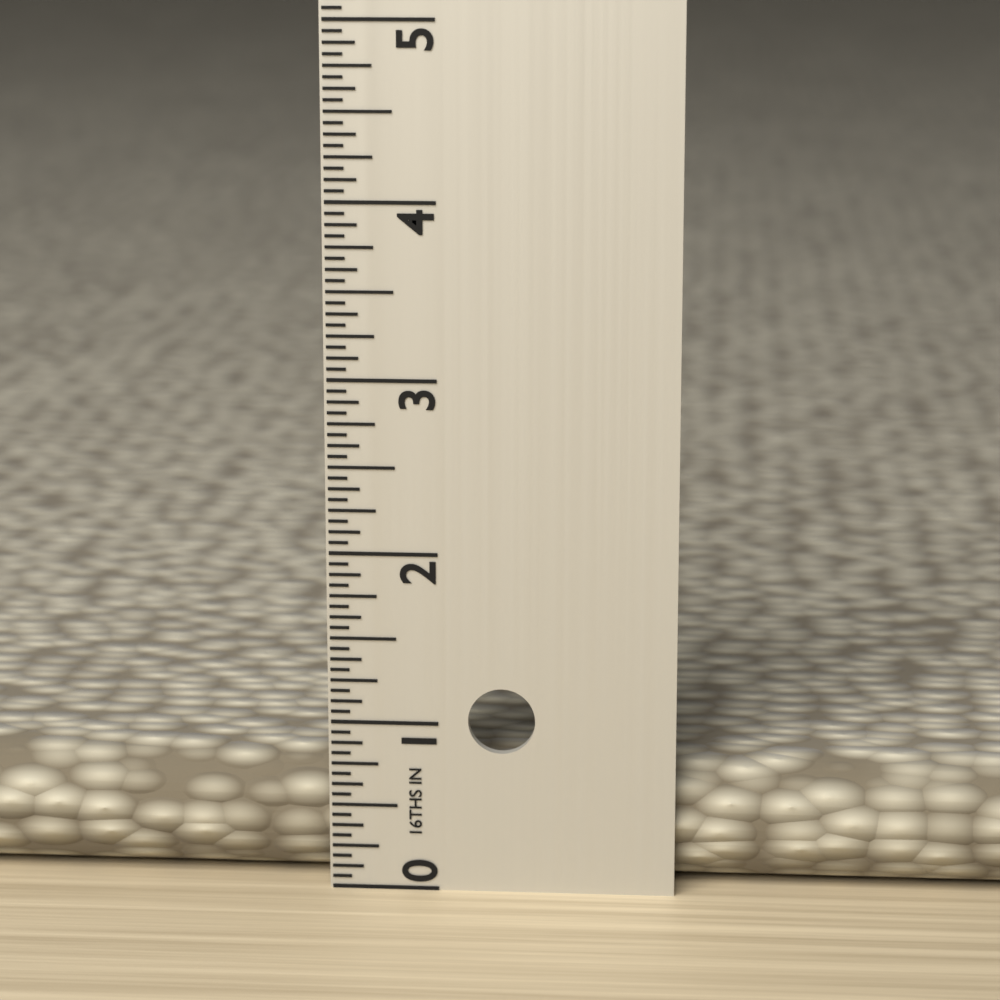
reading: 0.7500 in
